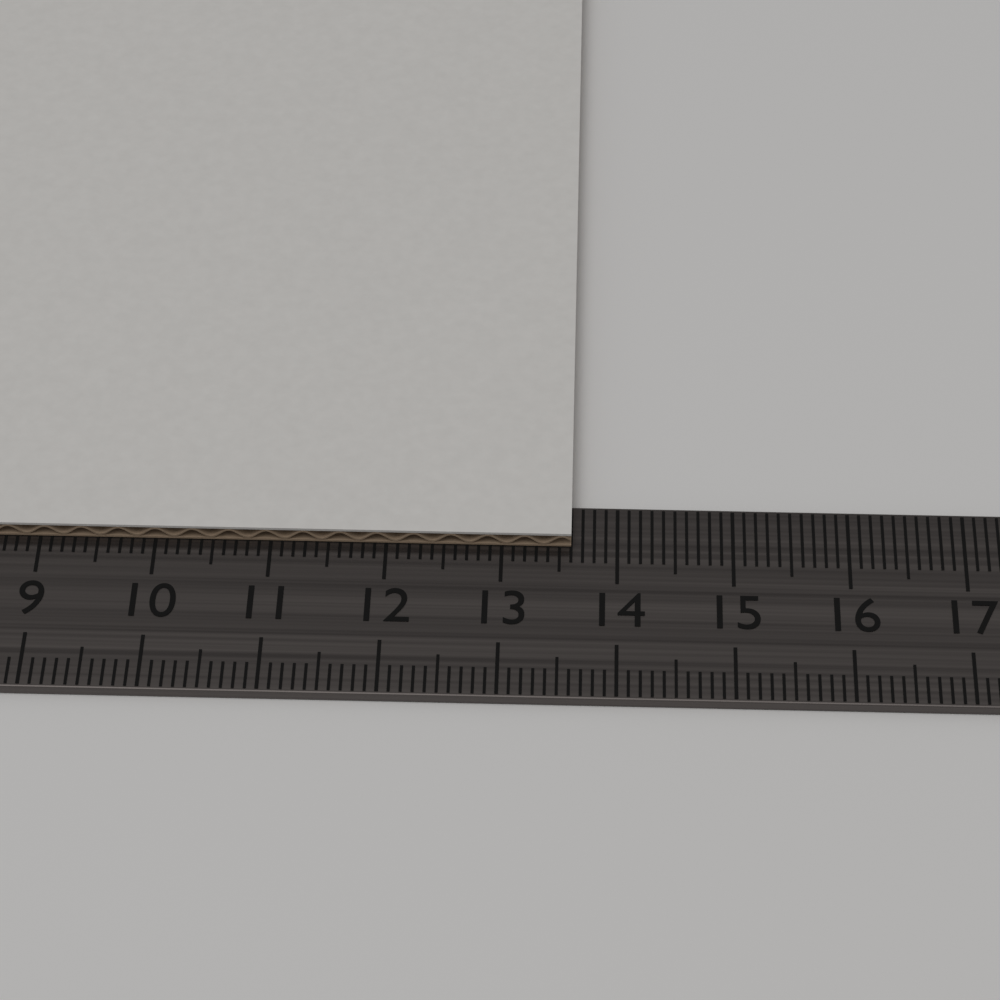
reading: 13.6 cm
